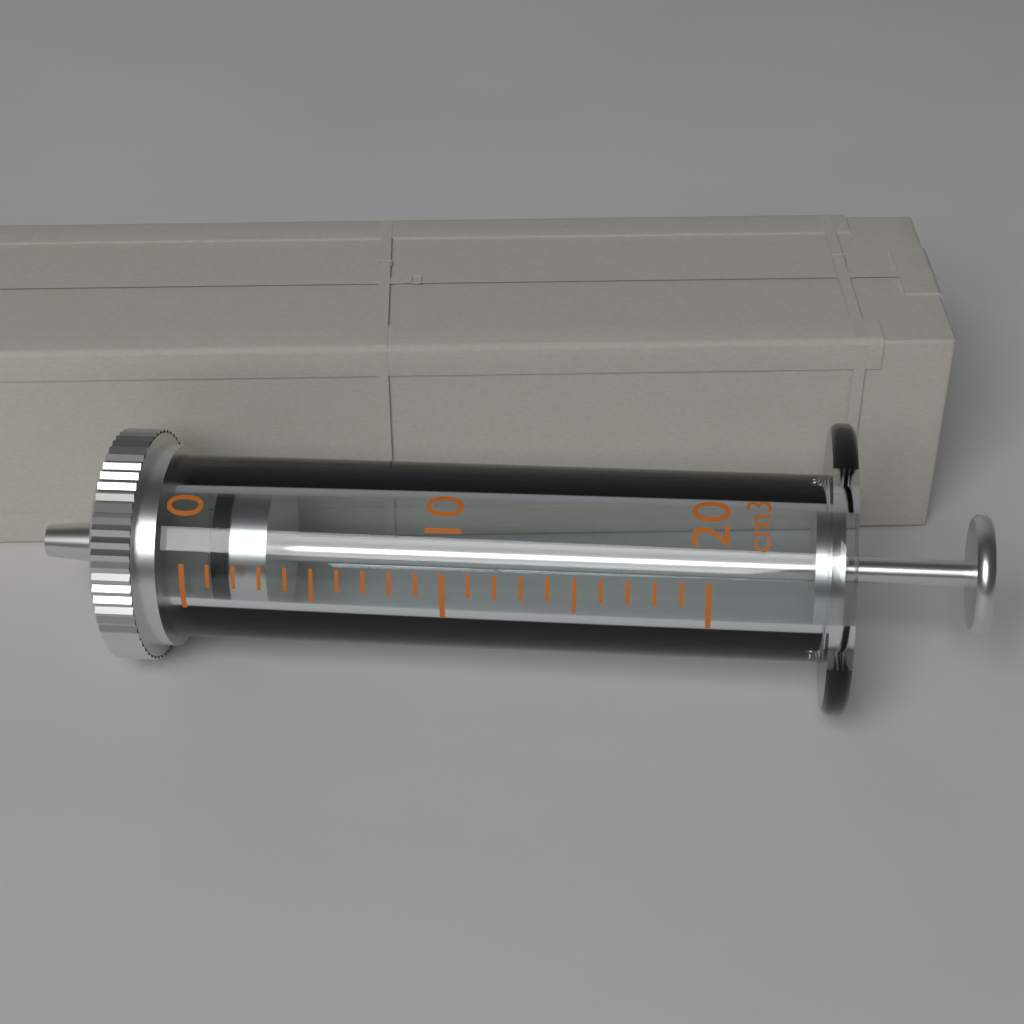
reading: 1 cm3
